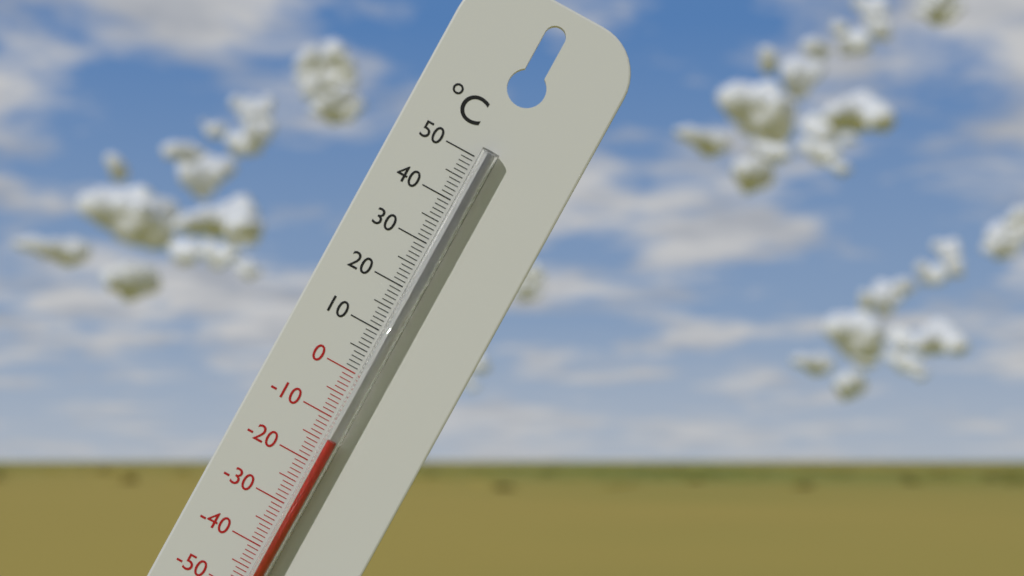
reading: -14 °C
